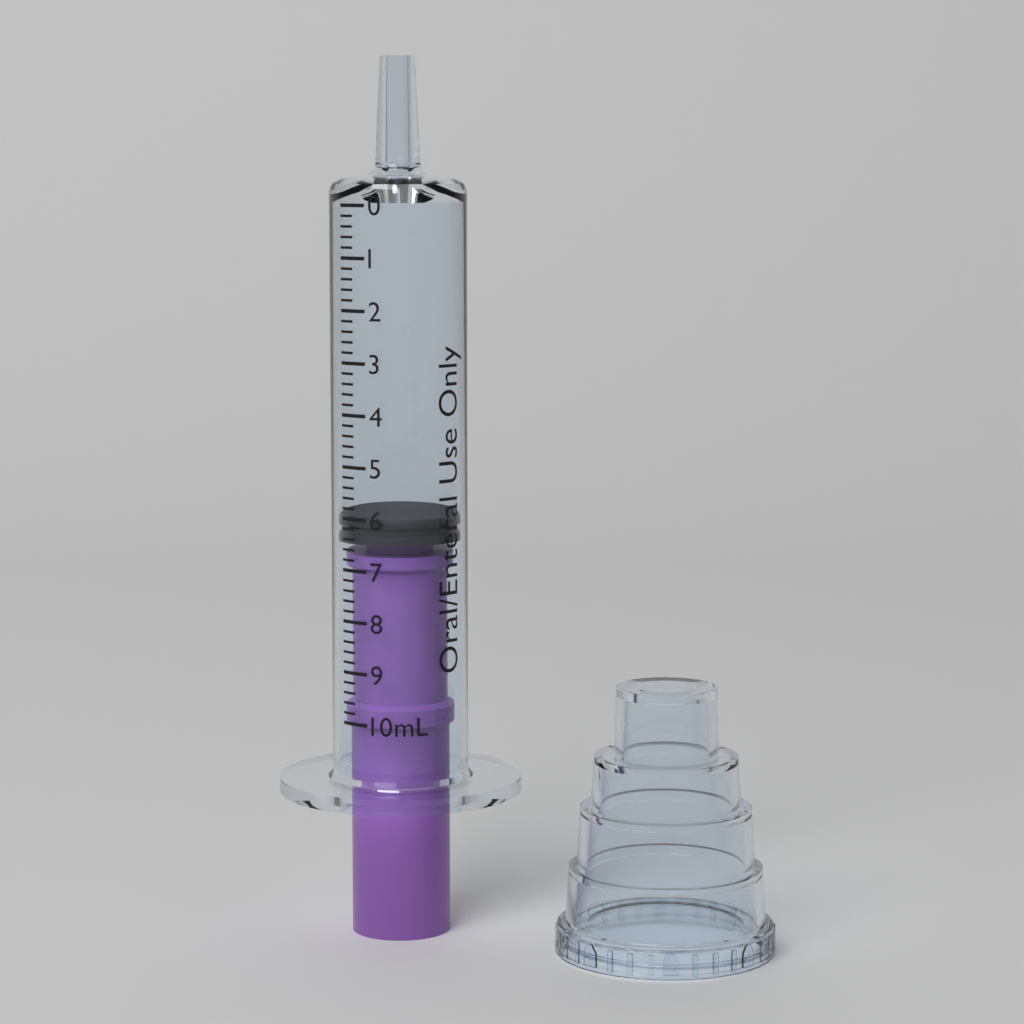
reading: 6.0 mL
